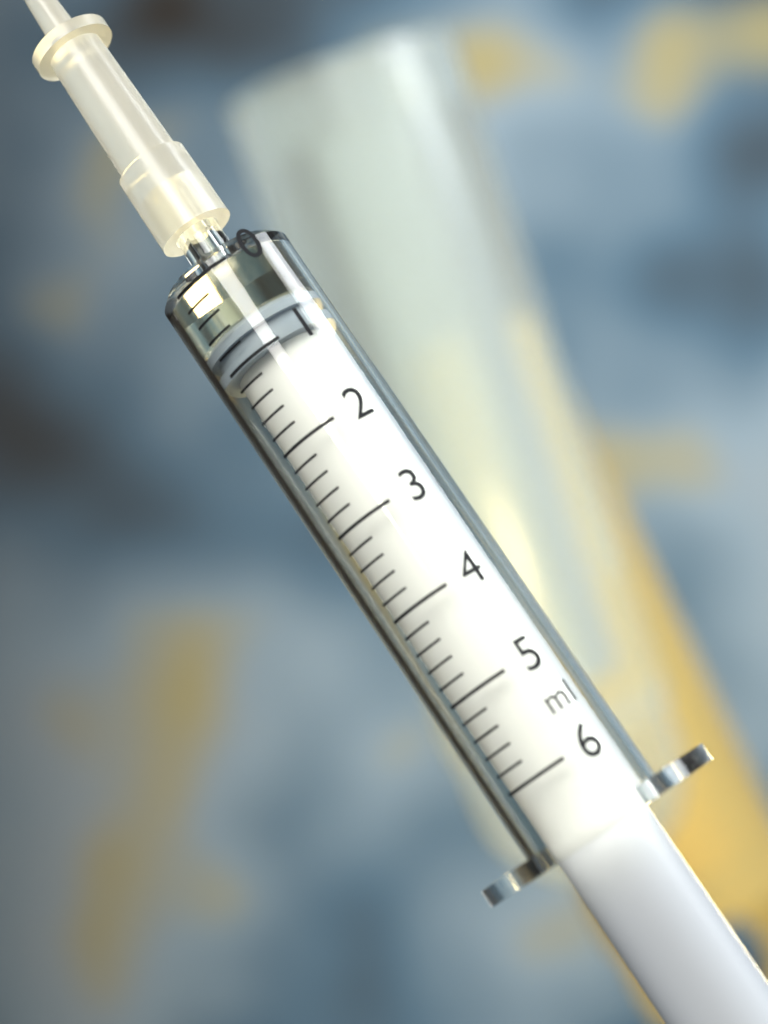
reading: 0.6 ml
